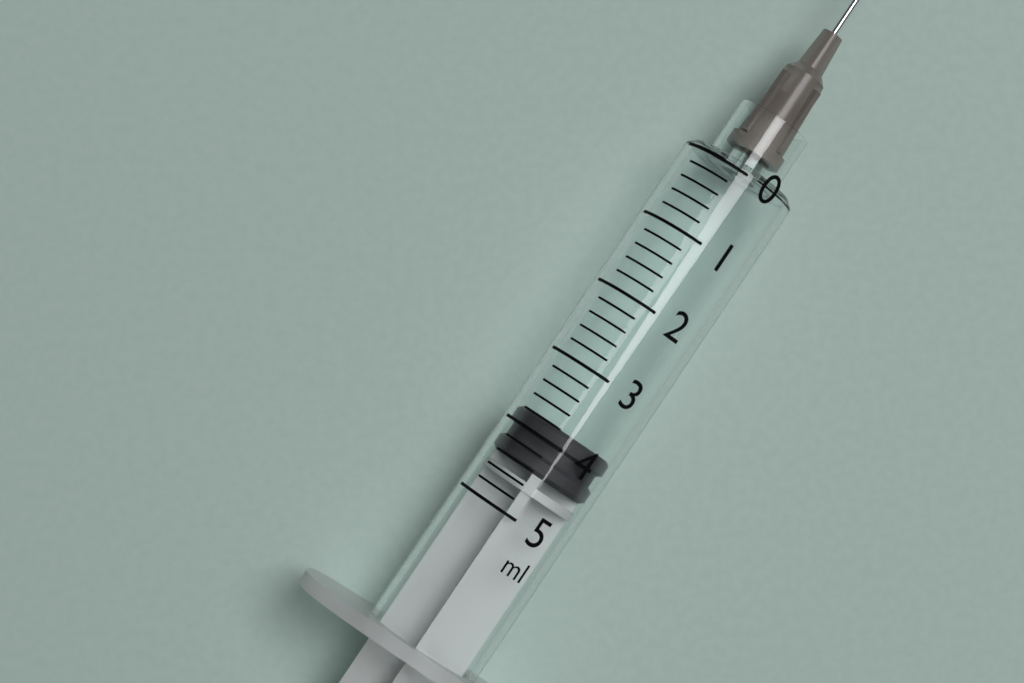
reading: 3.8 ml
